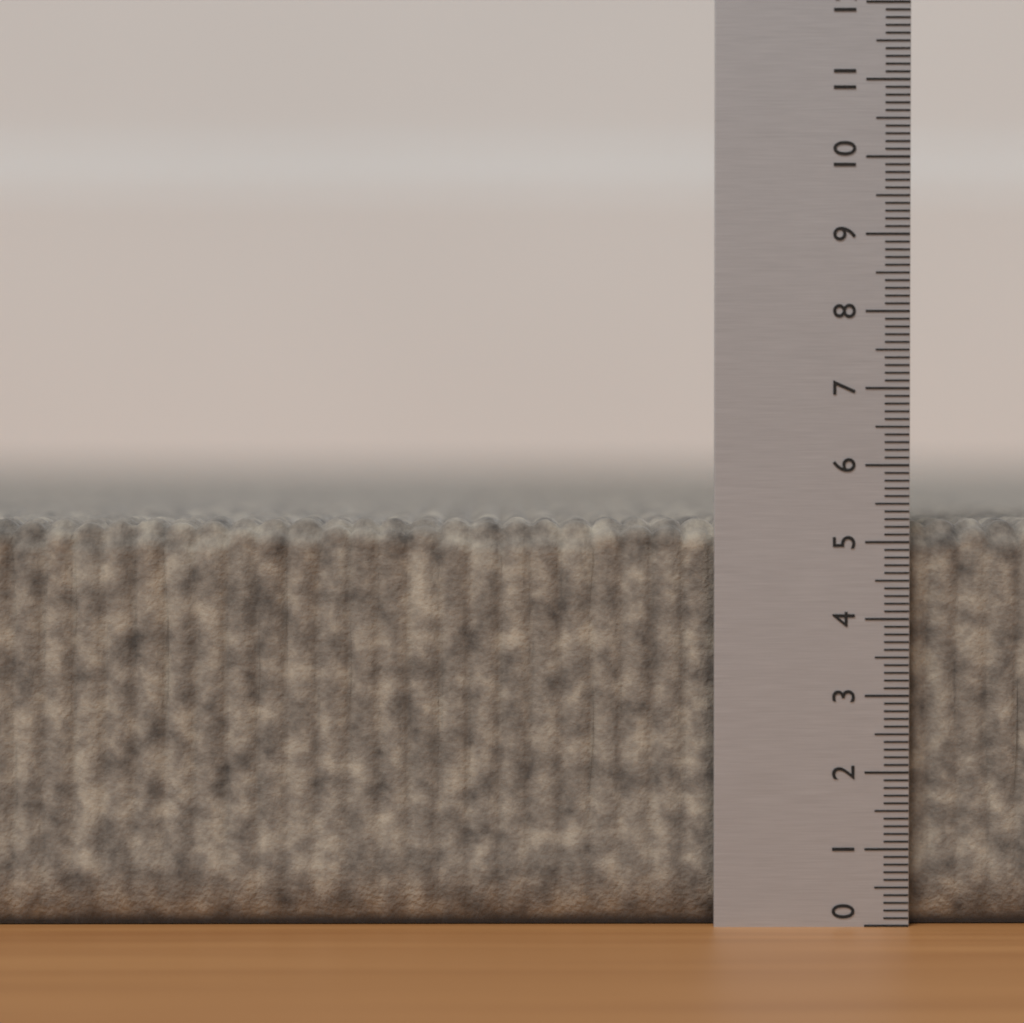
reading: 5.3 (no unit)
